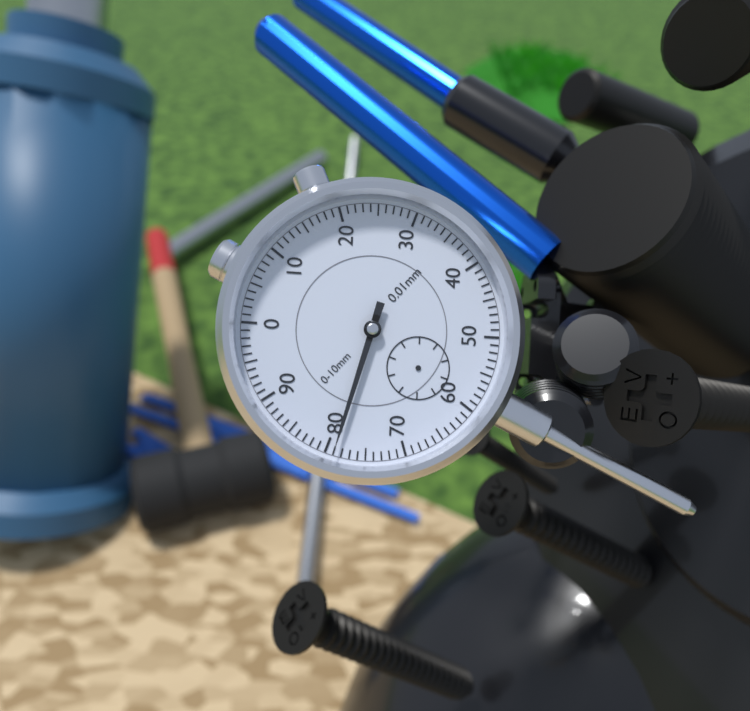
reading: 0.79 mm
